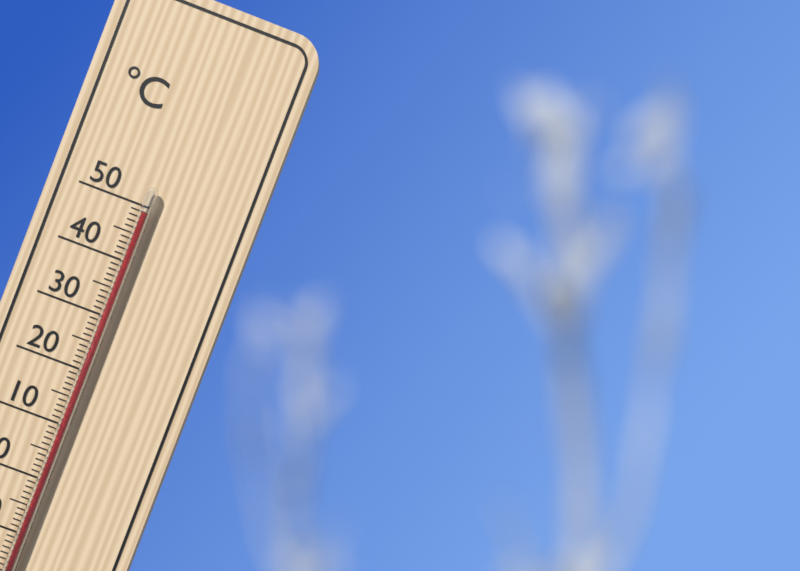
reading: 49 °C
